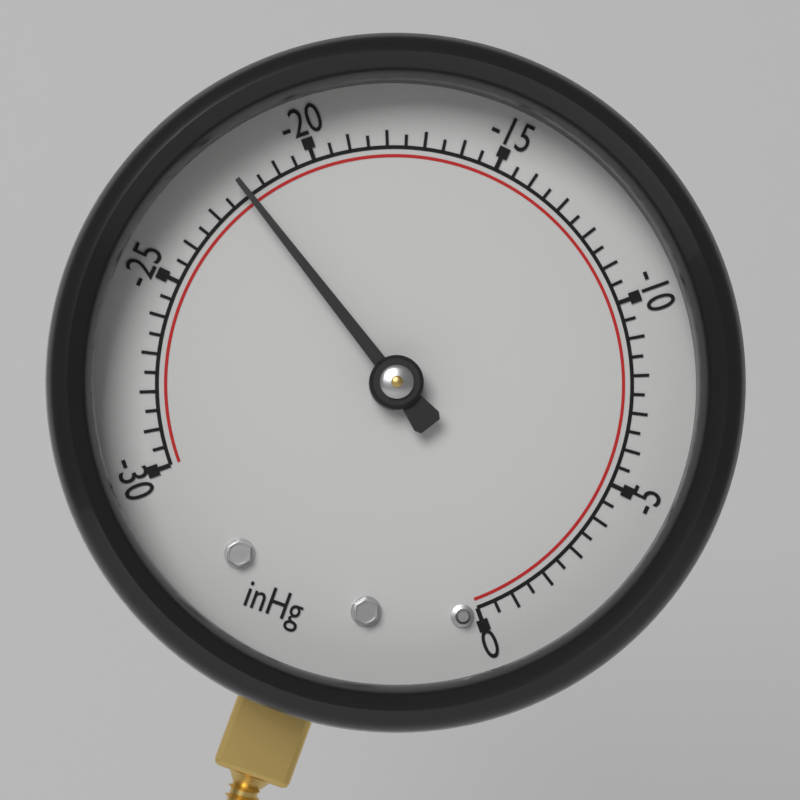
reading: -22.0 inHg
